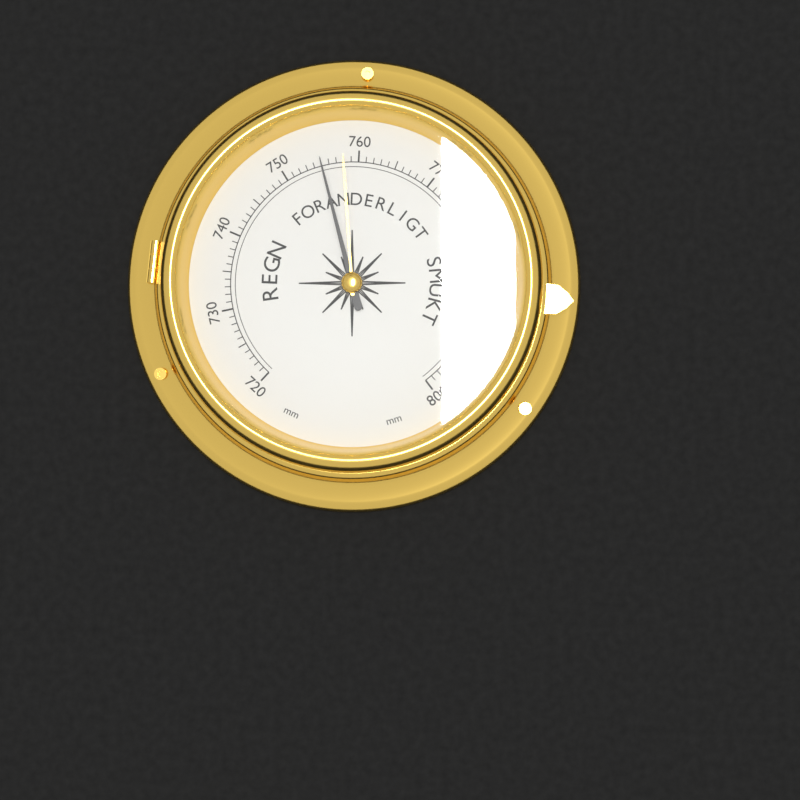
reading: 755 mm
